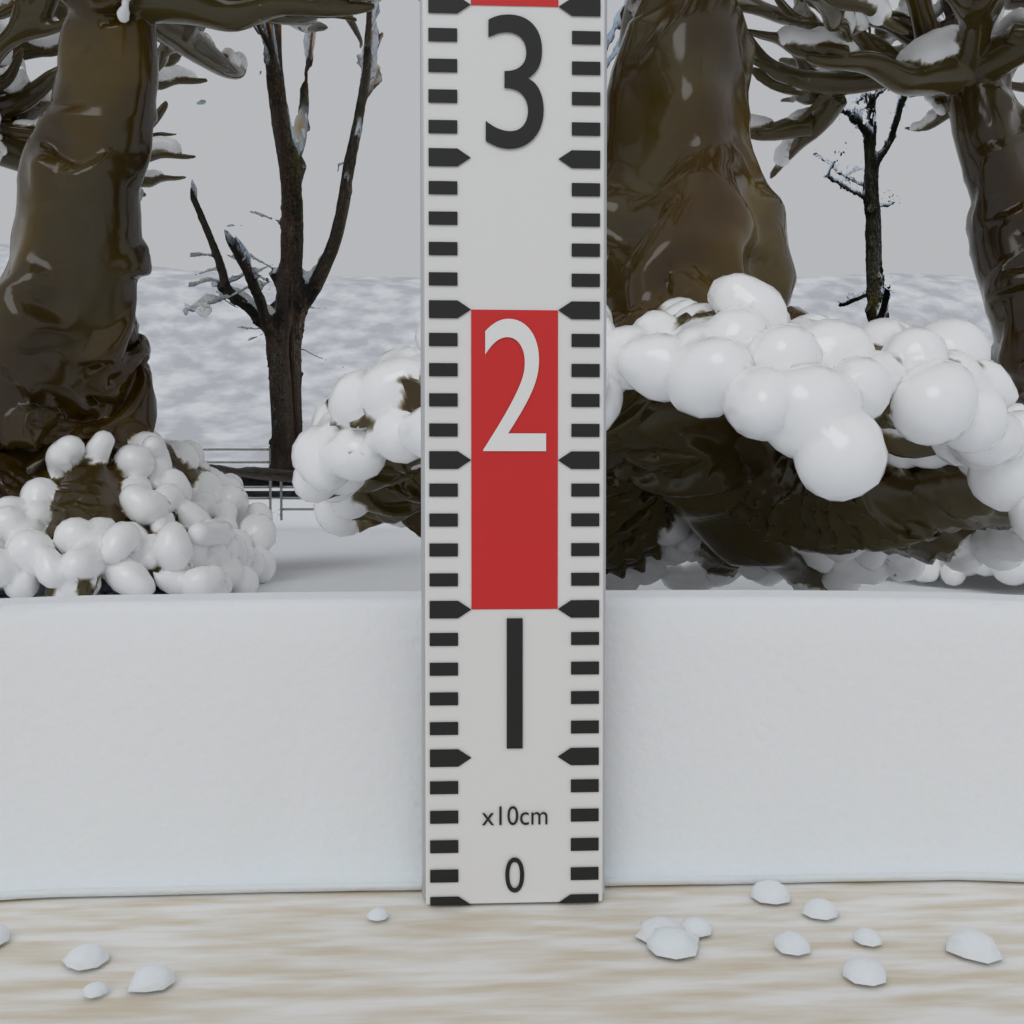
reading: 10 cm
